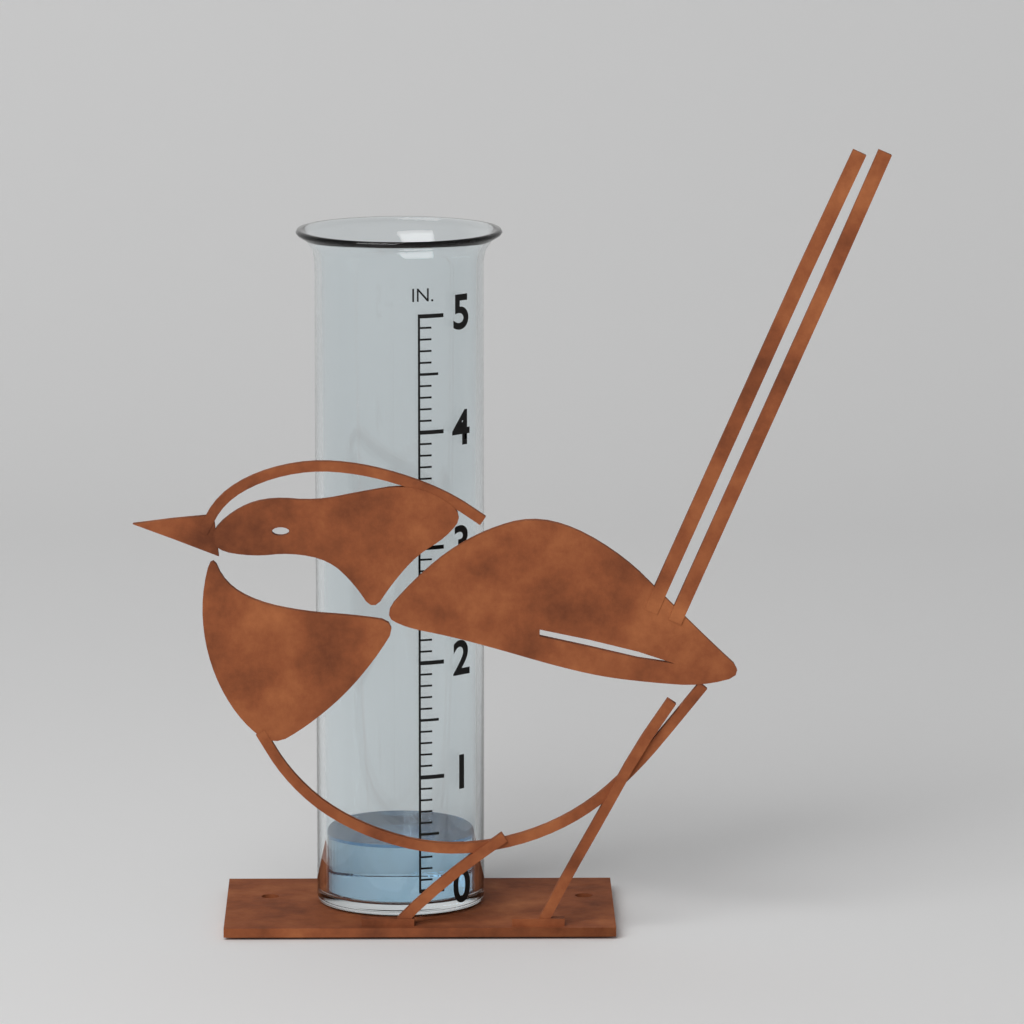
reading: 0.4 in
